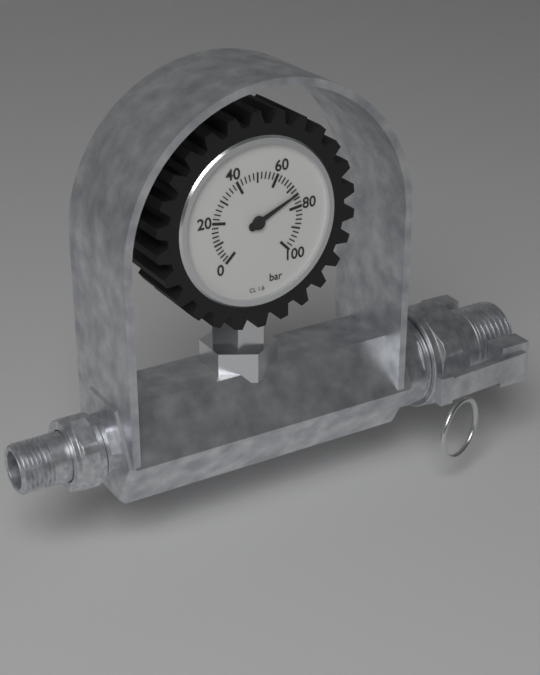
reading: 74 bar
